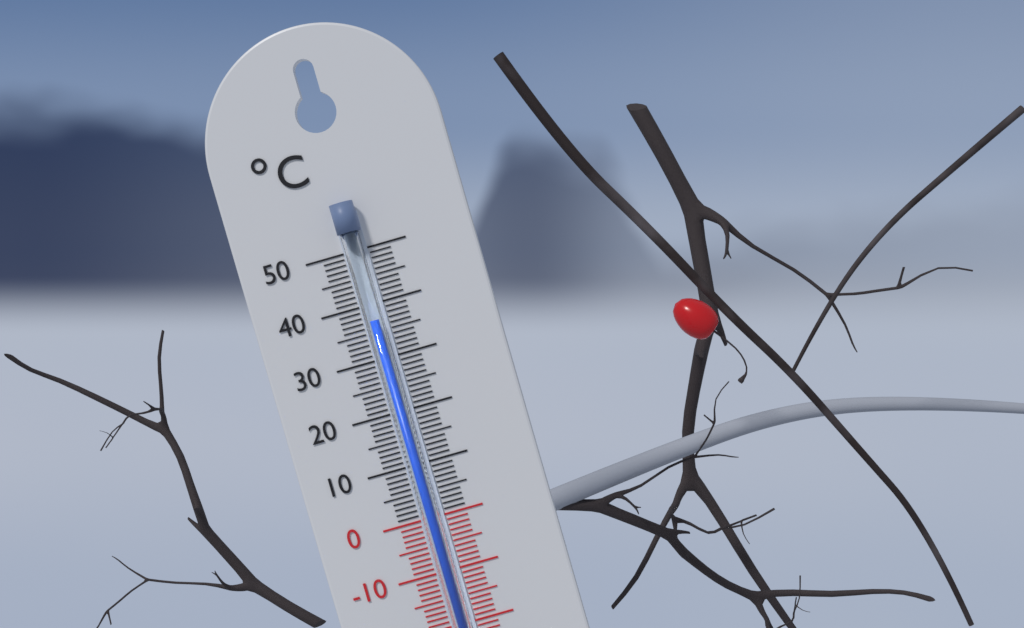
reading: 37 °C
